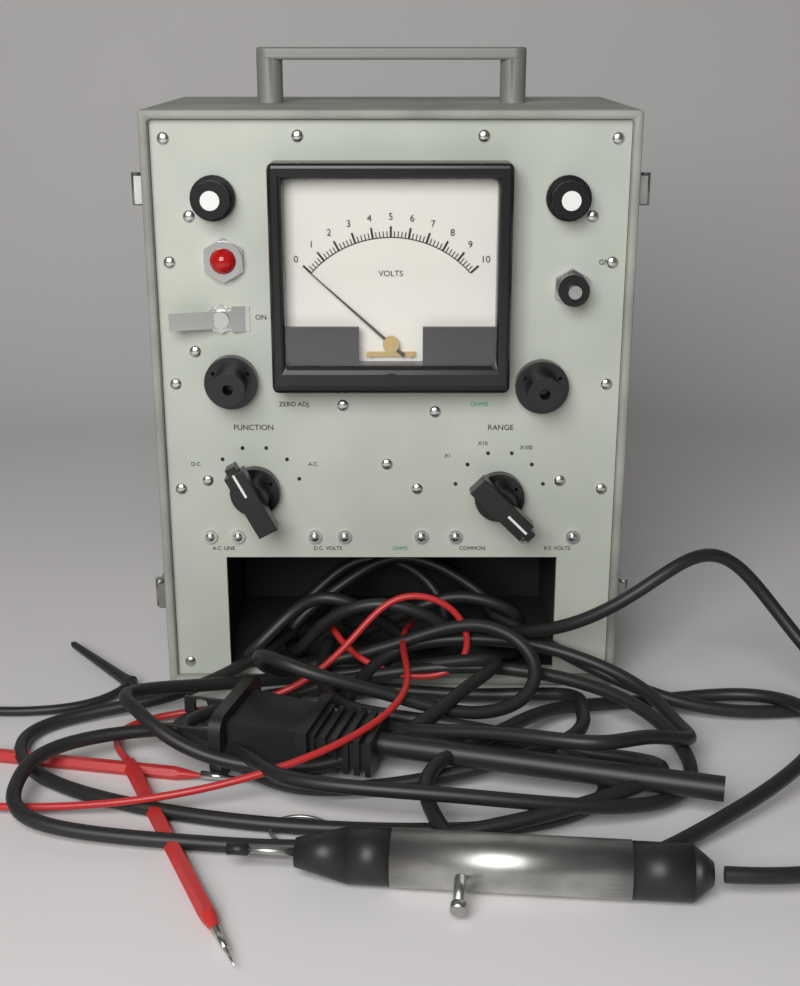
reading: 0.0 V
